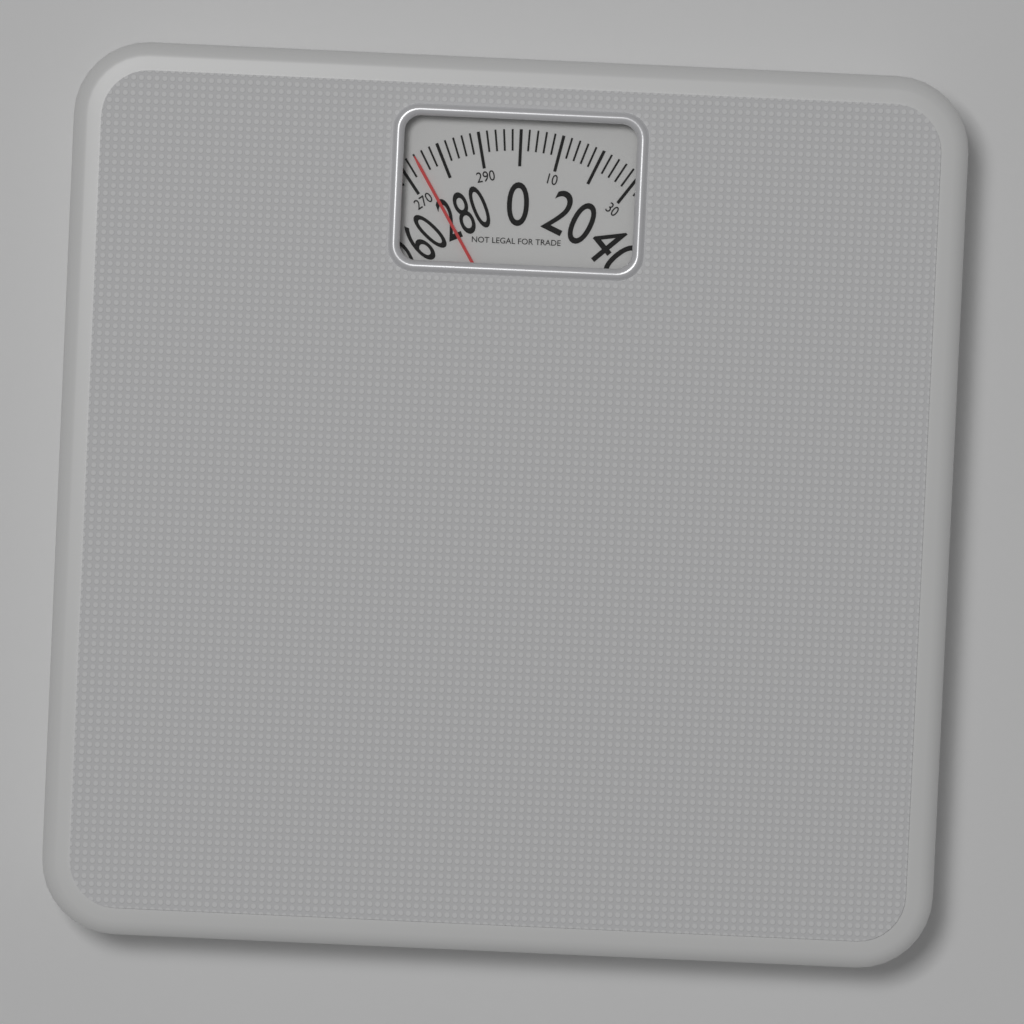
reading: 274 (no unit)
